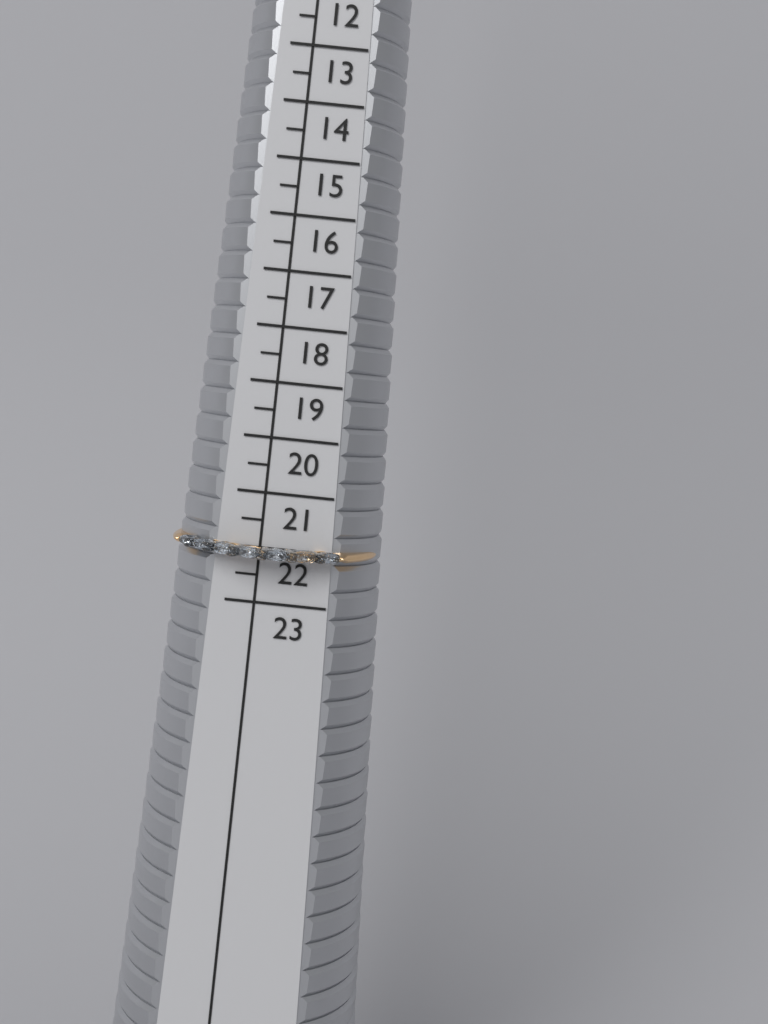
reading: 22.5 (no unit)
